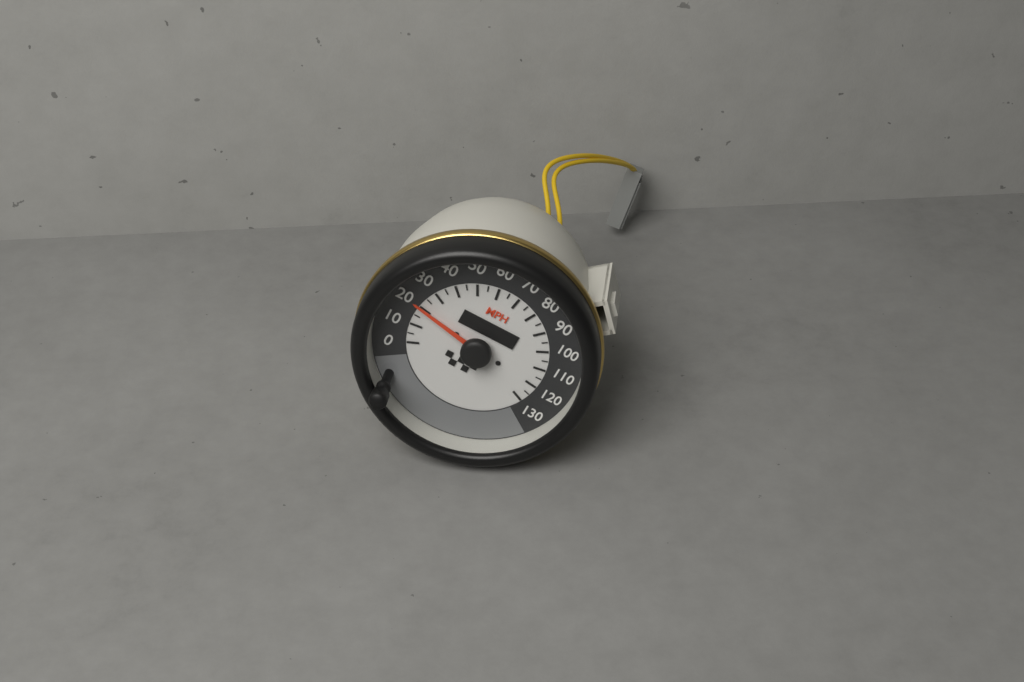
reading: 20 MPH
